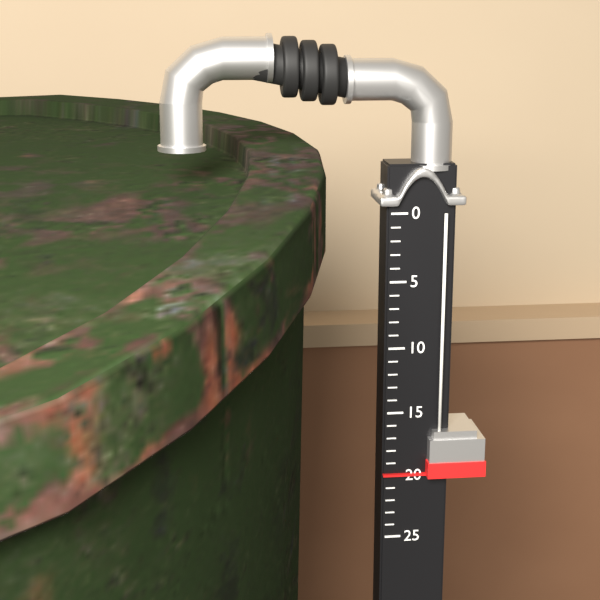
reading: 20 (no unit)
